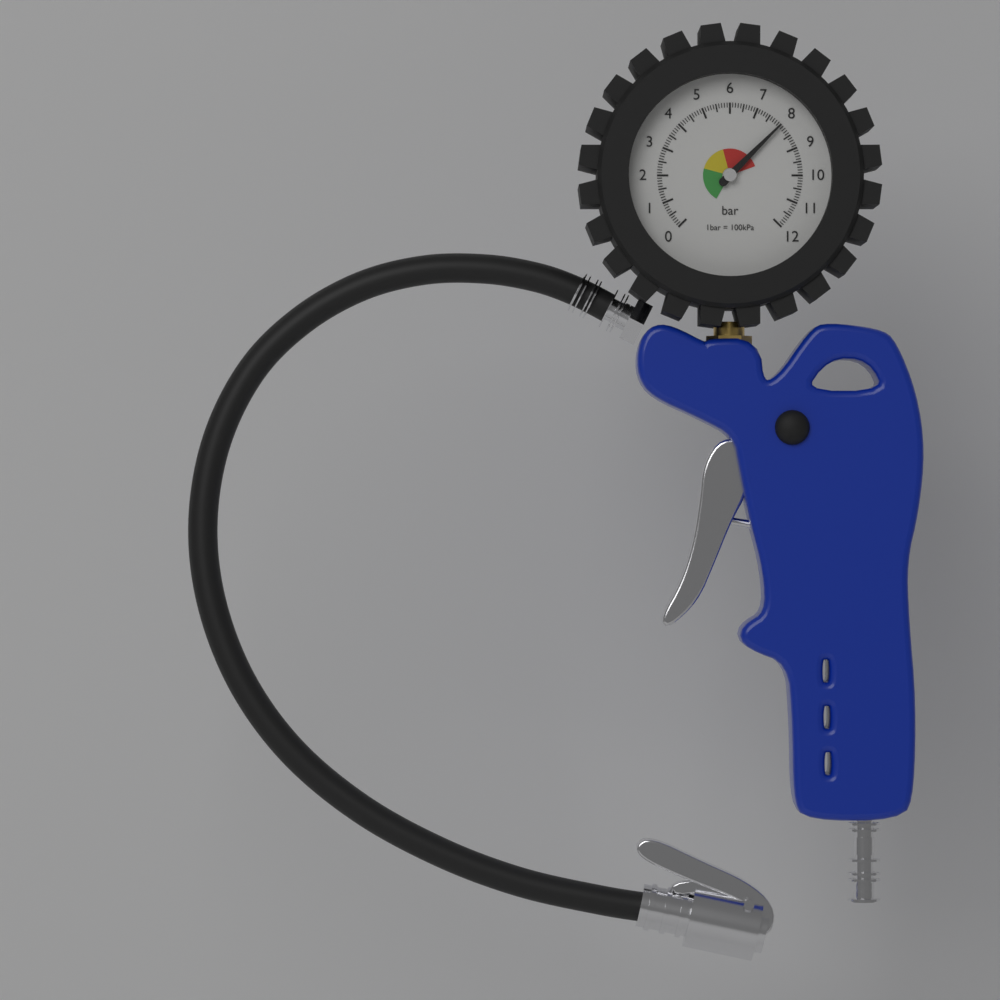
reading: 8.0 bar
